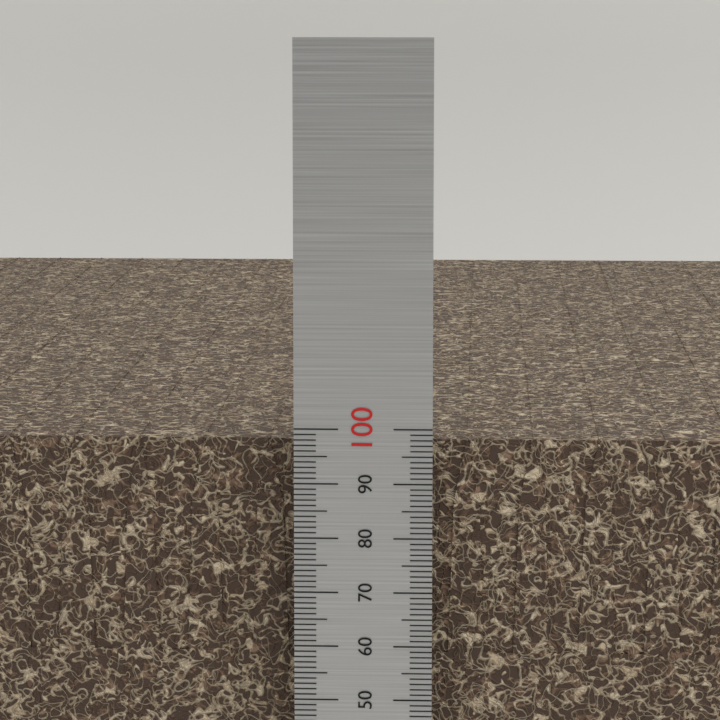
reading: 97 (no unit)
